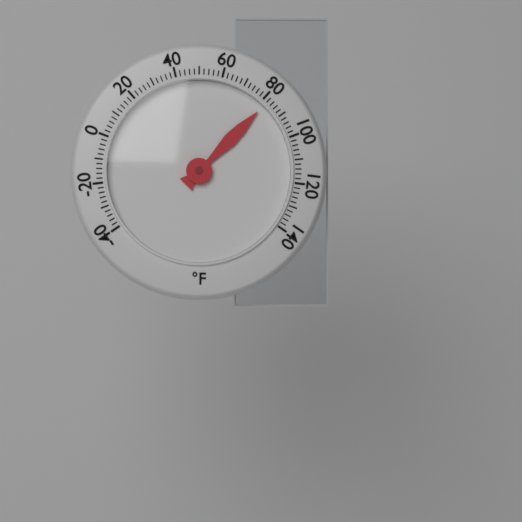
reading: 82 °F
